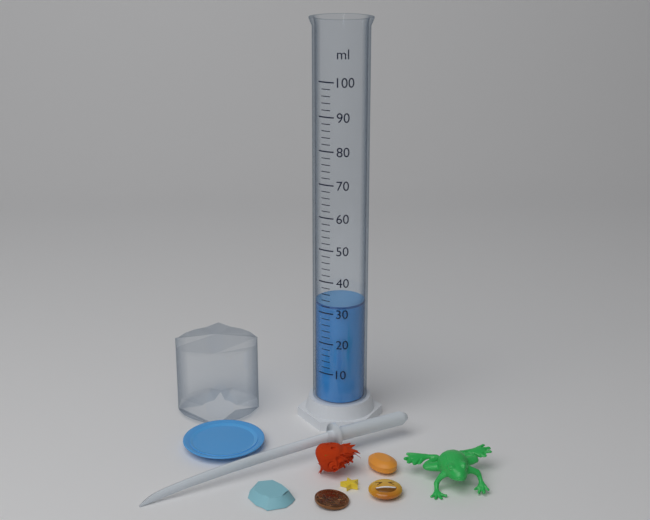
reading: 32 ml
